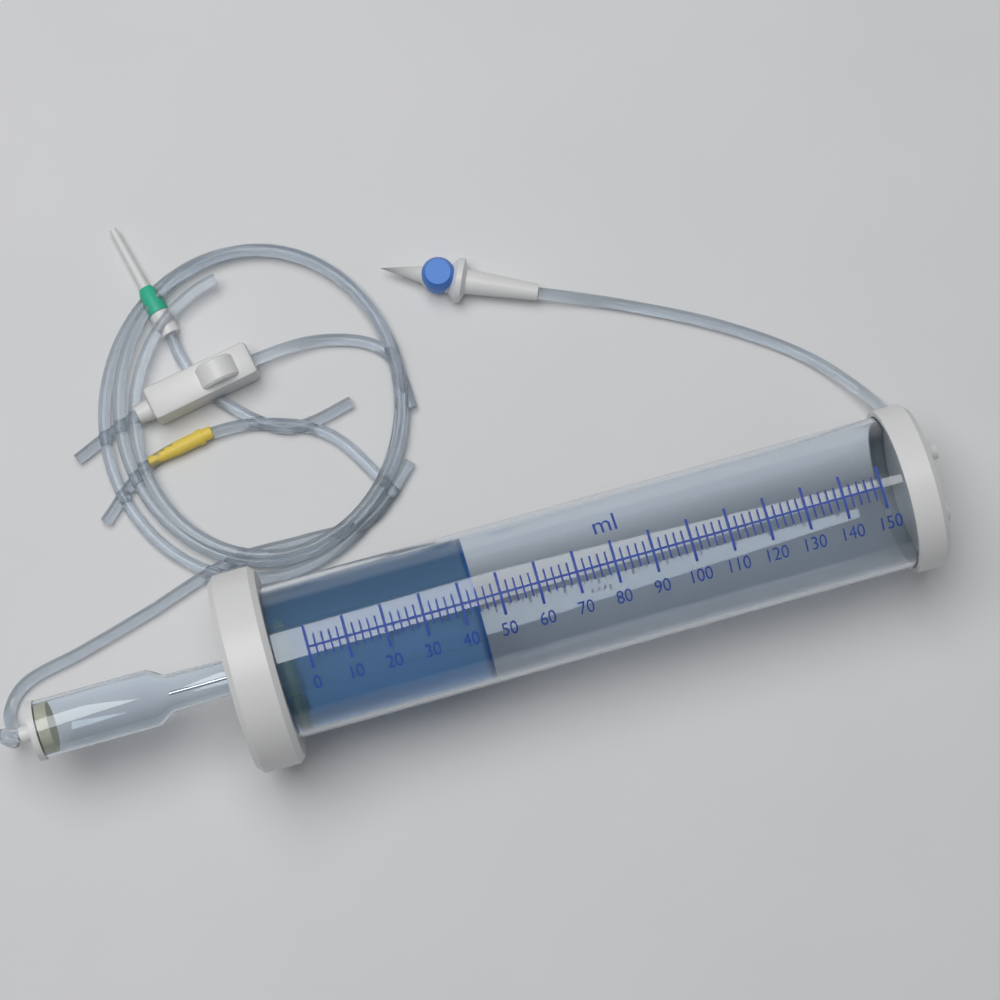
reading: 44 ml
